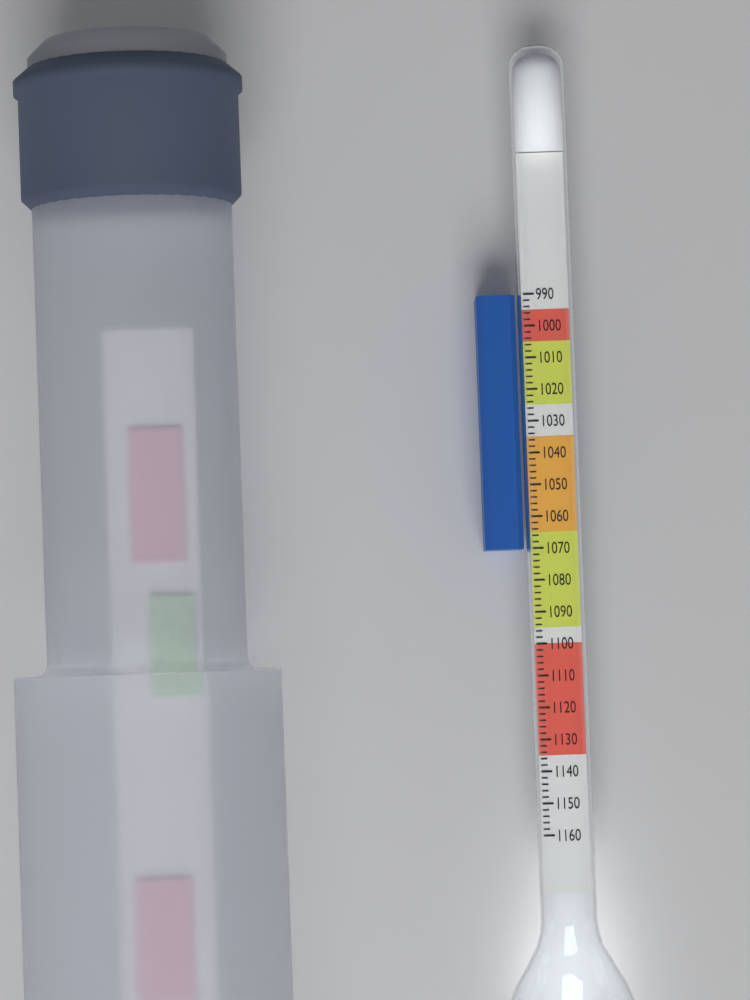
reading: 1070 (no unit)
